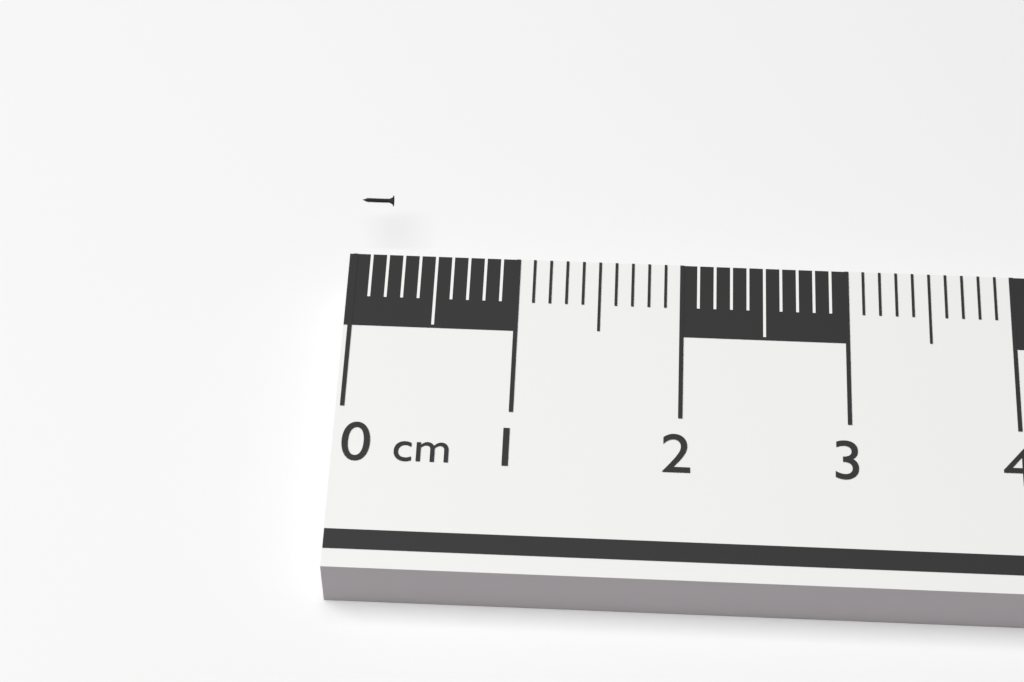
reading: 0.2 cm
